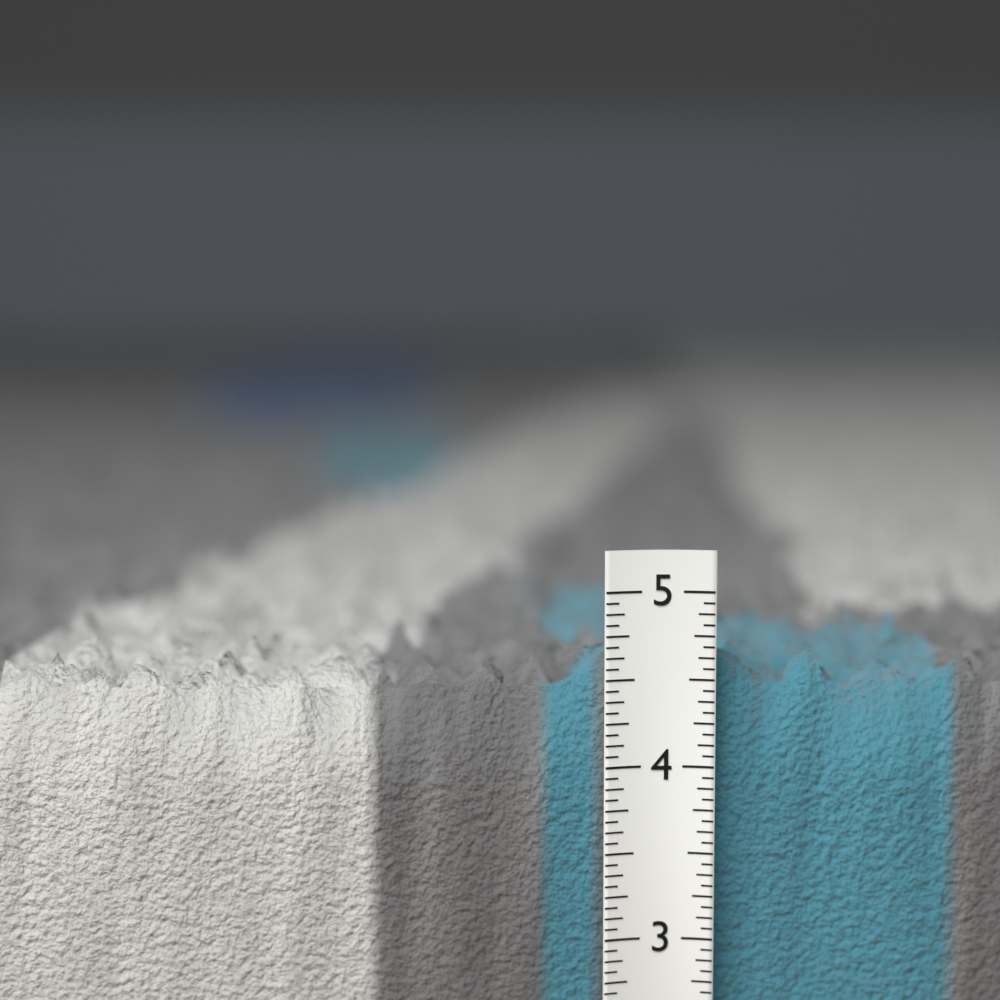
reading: 4.8750 in
